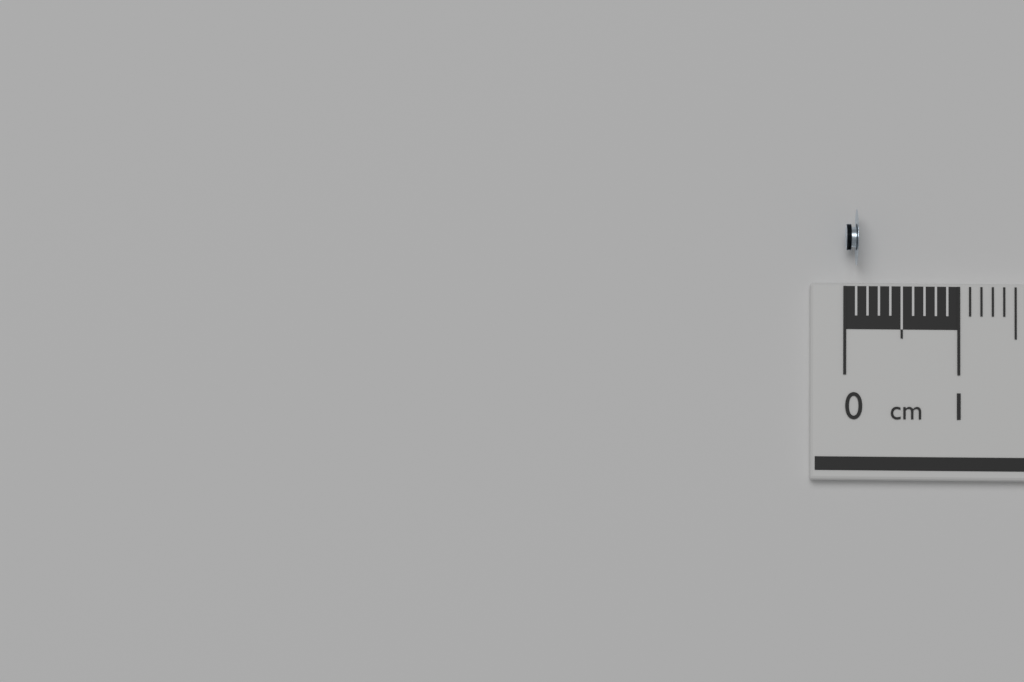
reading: 0.1 cm
